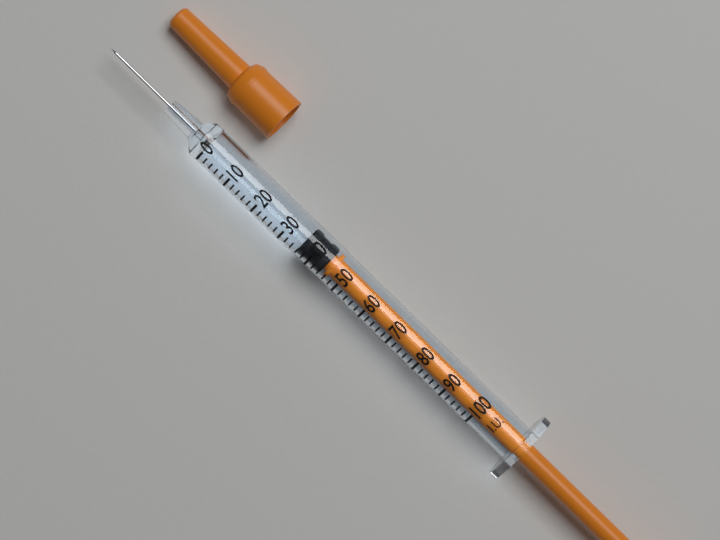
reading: 36 I.U.
